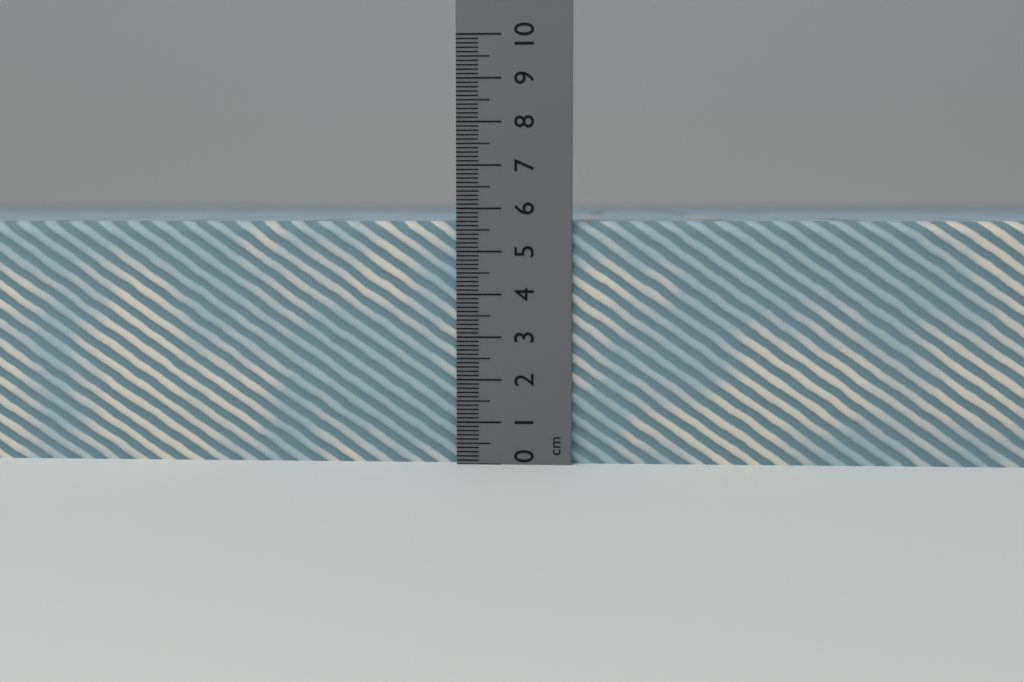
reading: 5.7 cm
